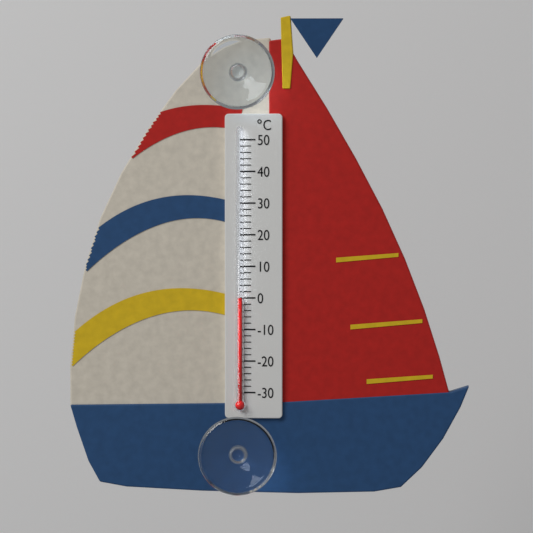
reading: 0 °C
